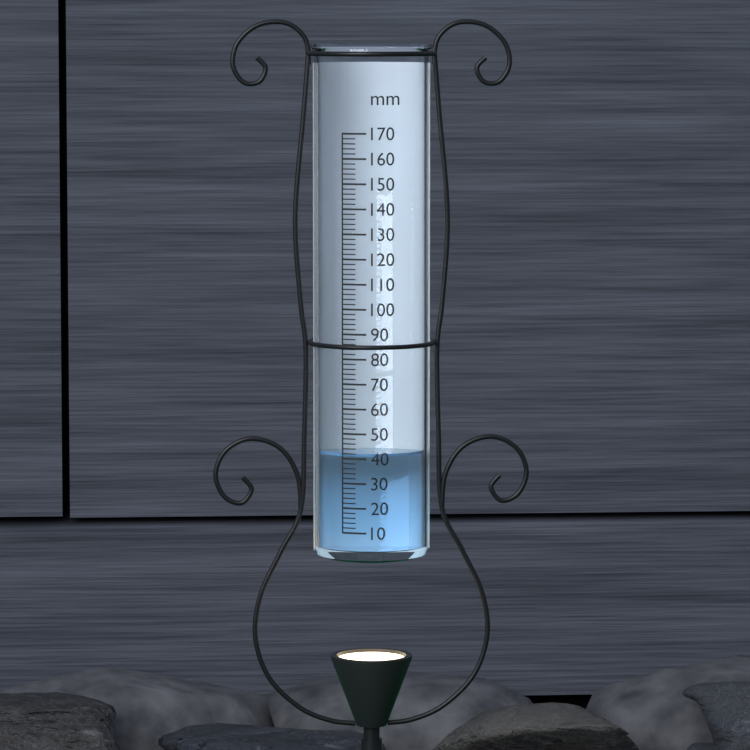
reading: 42 mm
